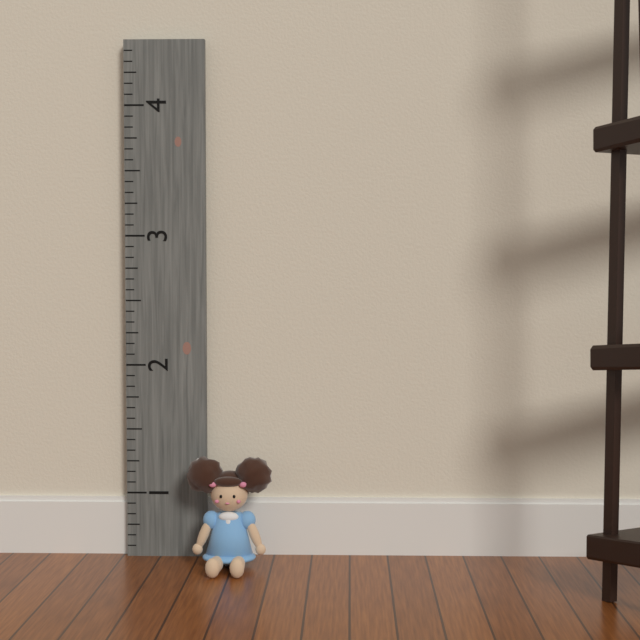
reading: 1.333333 (no unit)
